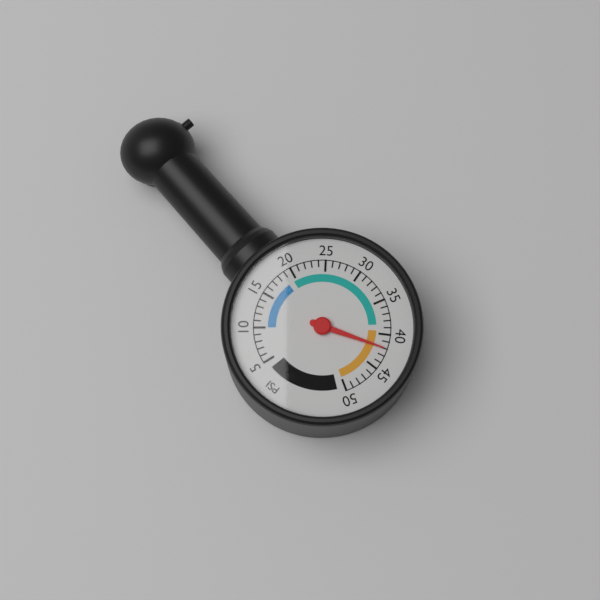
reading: 42 psi
